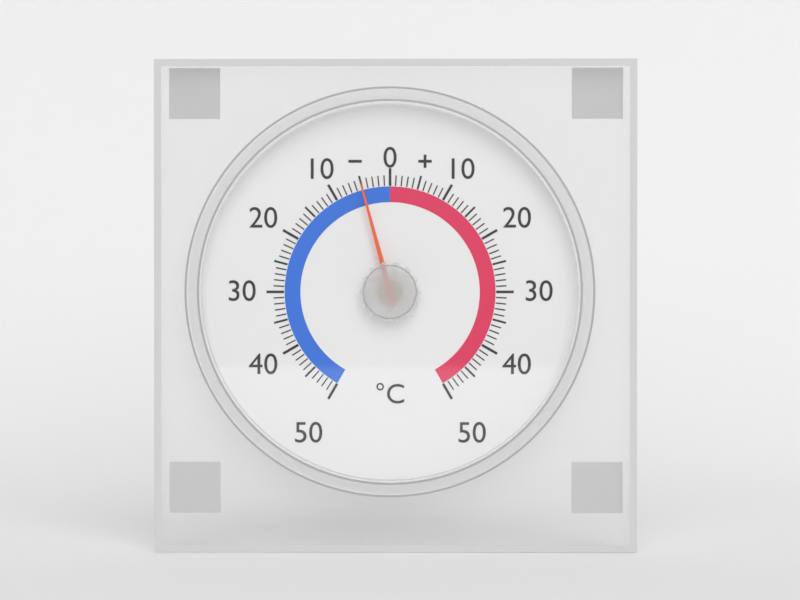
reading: -5 °C
